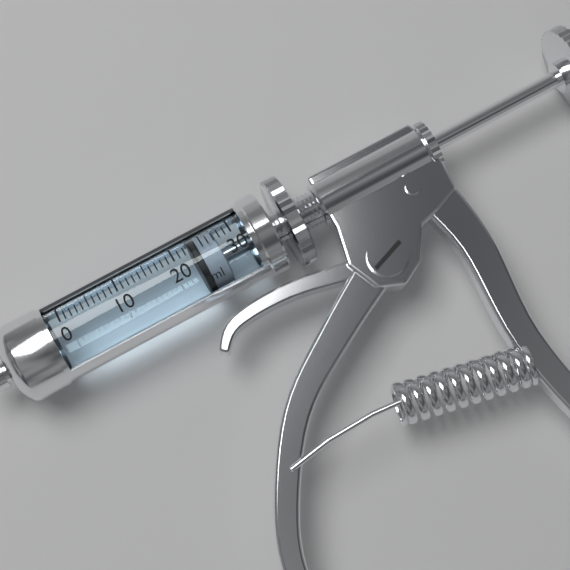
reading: 23 ml
